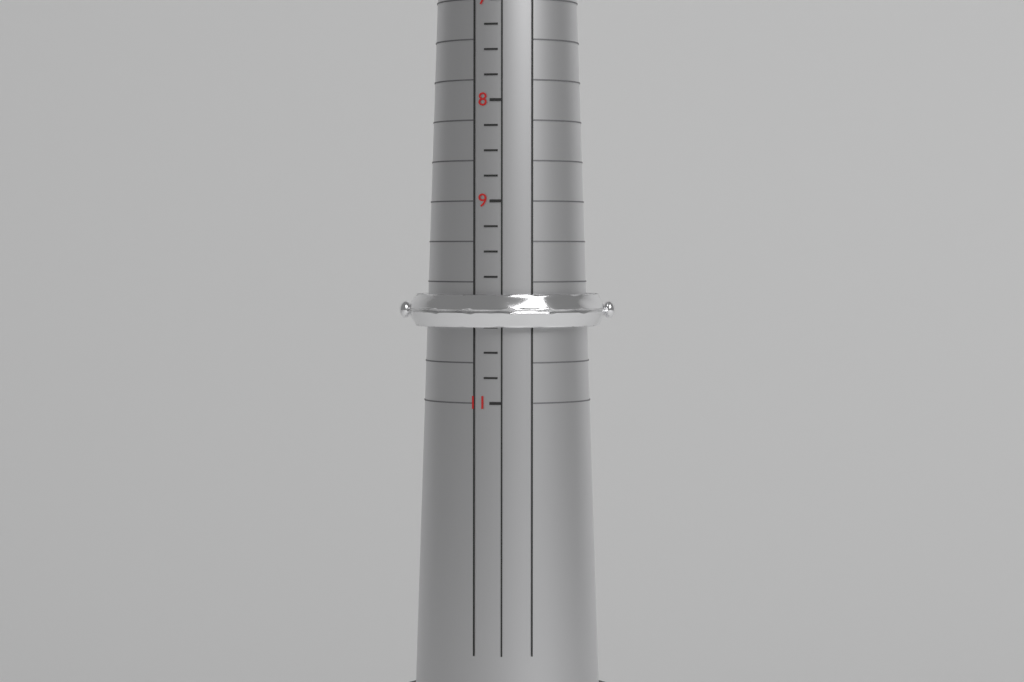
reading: 10.25 (no unit)
